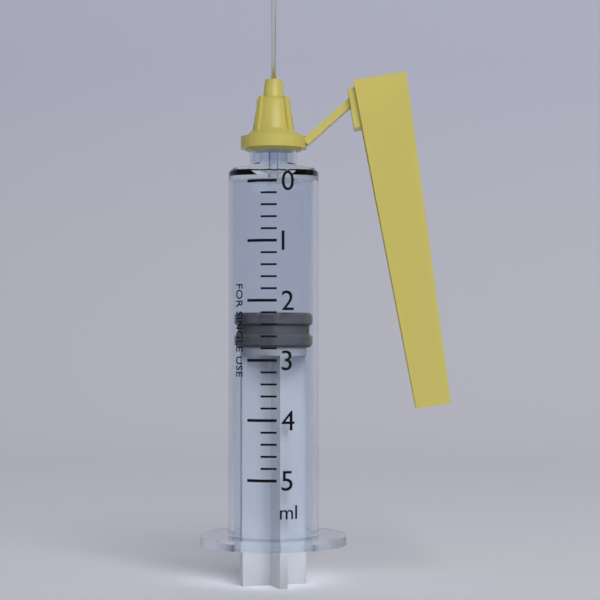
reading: 2.2 ml
